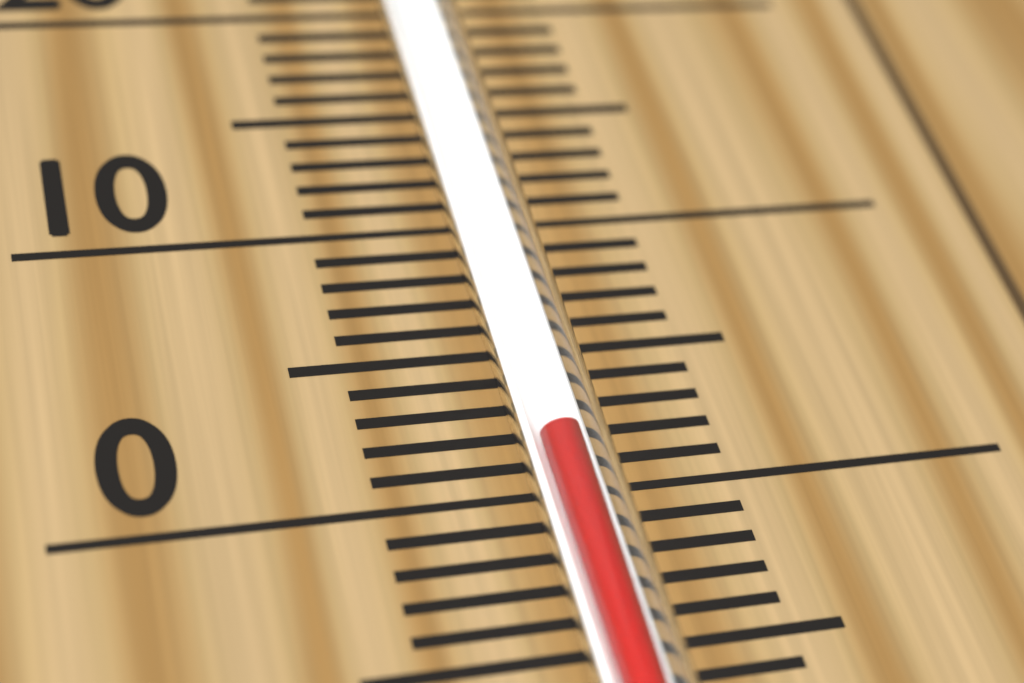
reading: 1 °C
